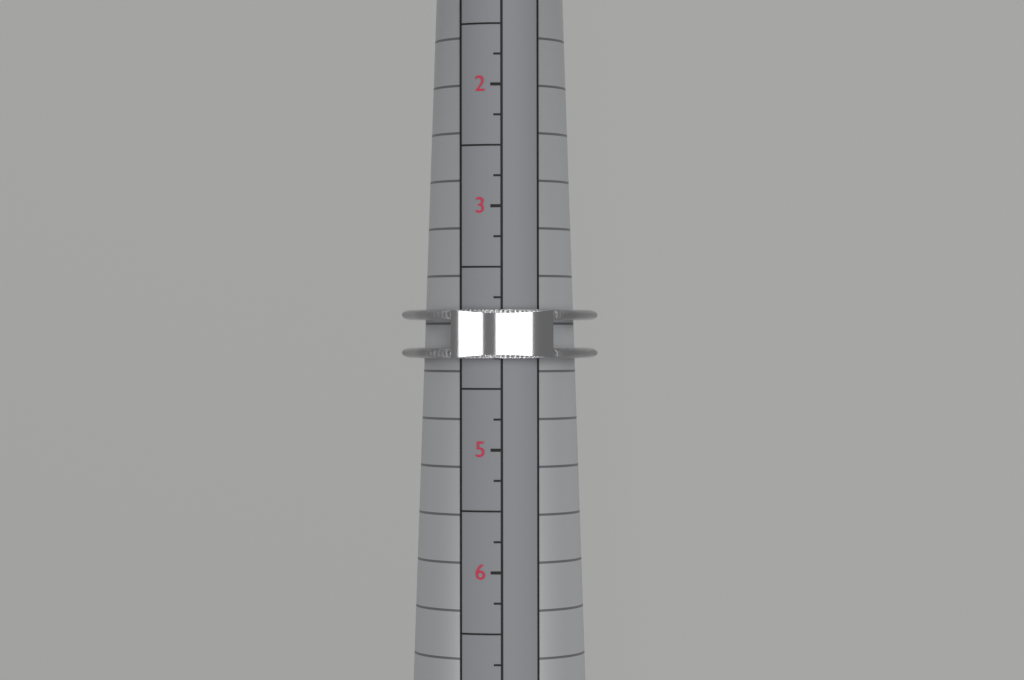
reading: 4.25 (no unit)
